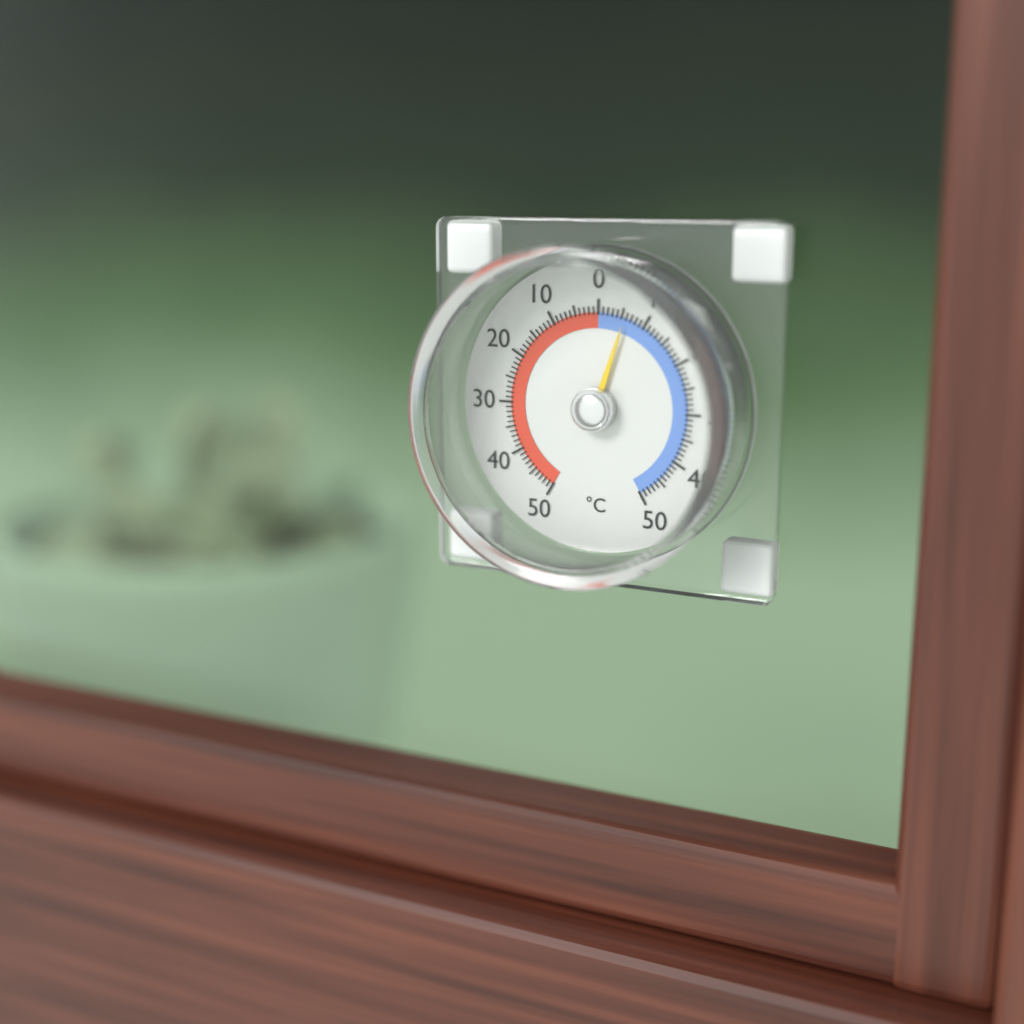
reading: -6 °C
